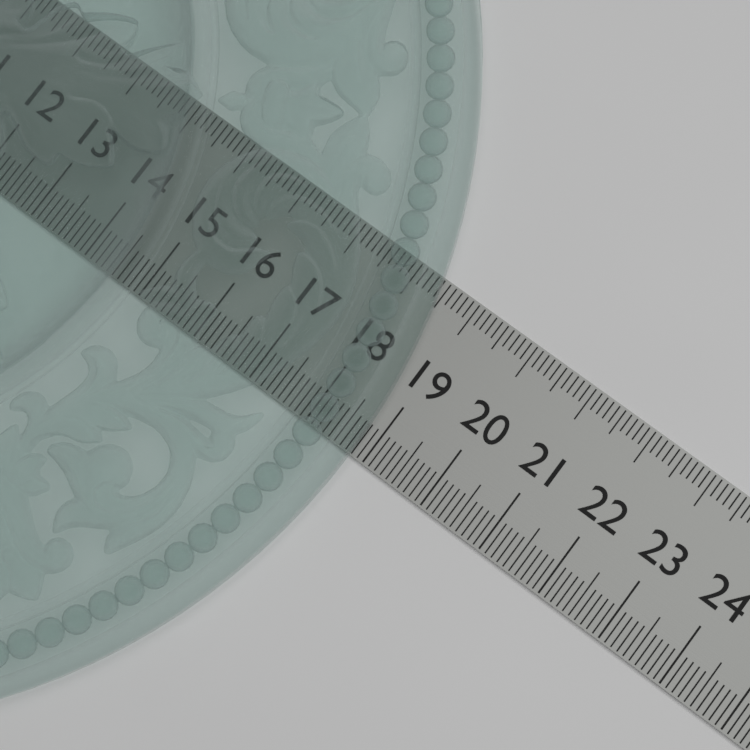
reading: 18.8 (no unit)
